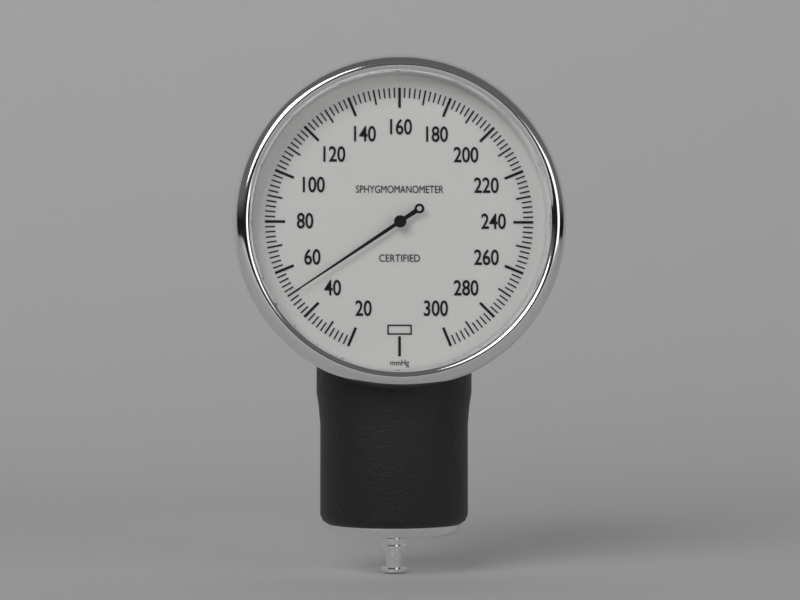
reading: 50 mmHg
